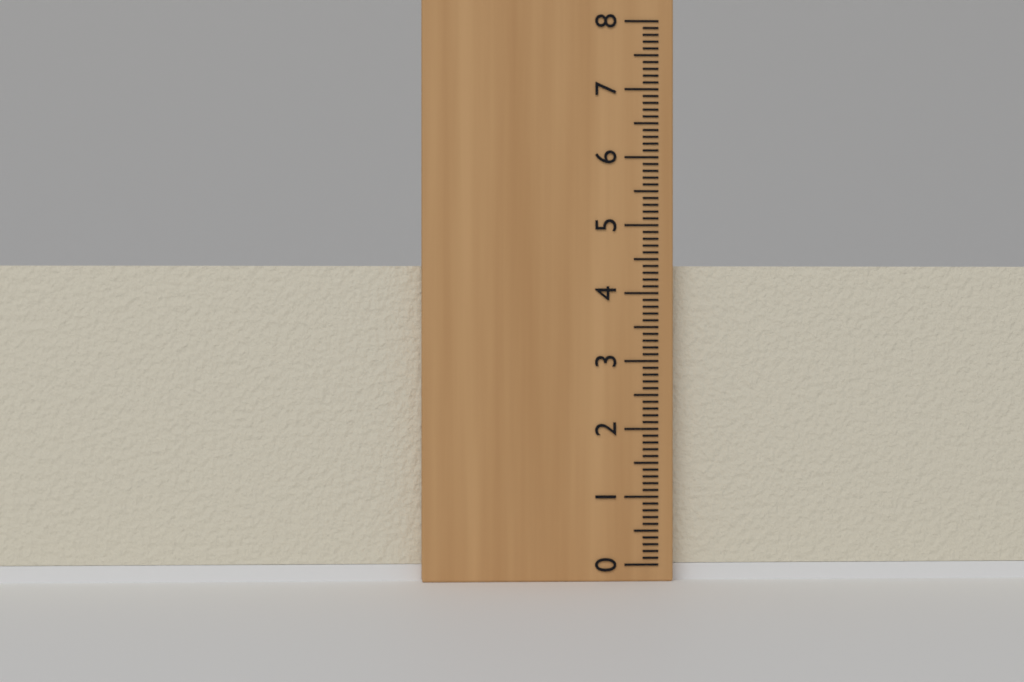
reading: 4.4 (no unit)
